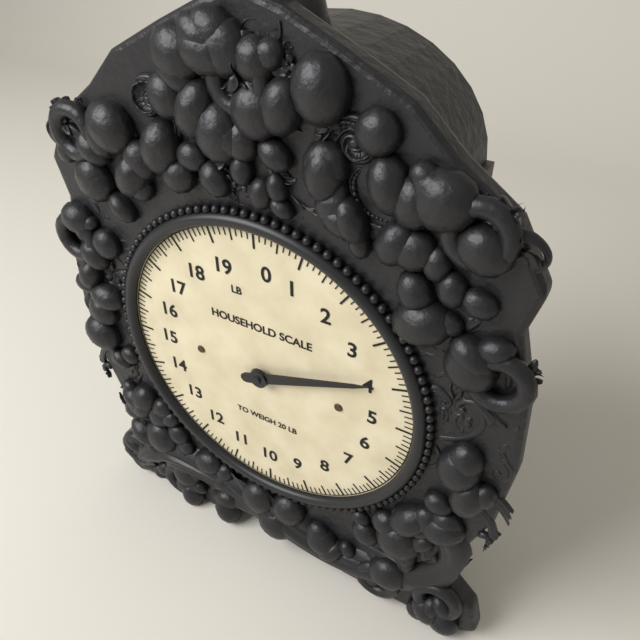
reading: 3.875 lb
